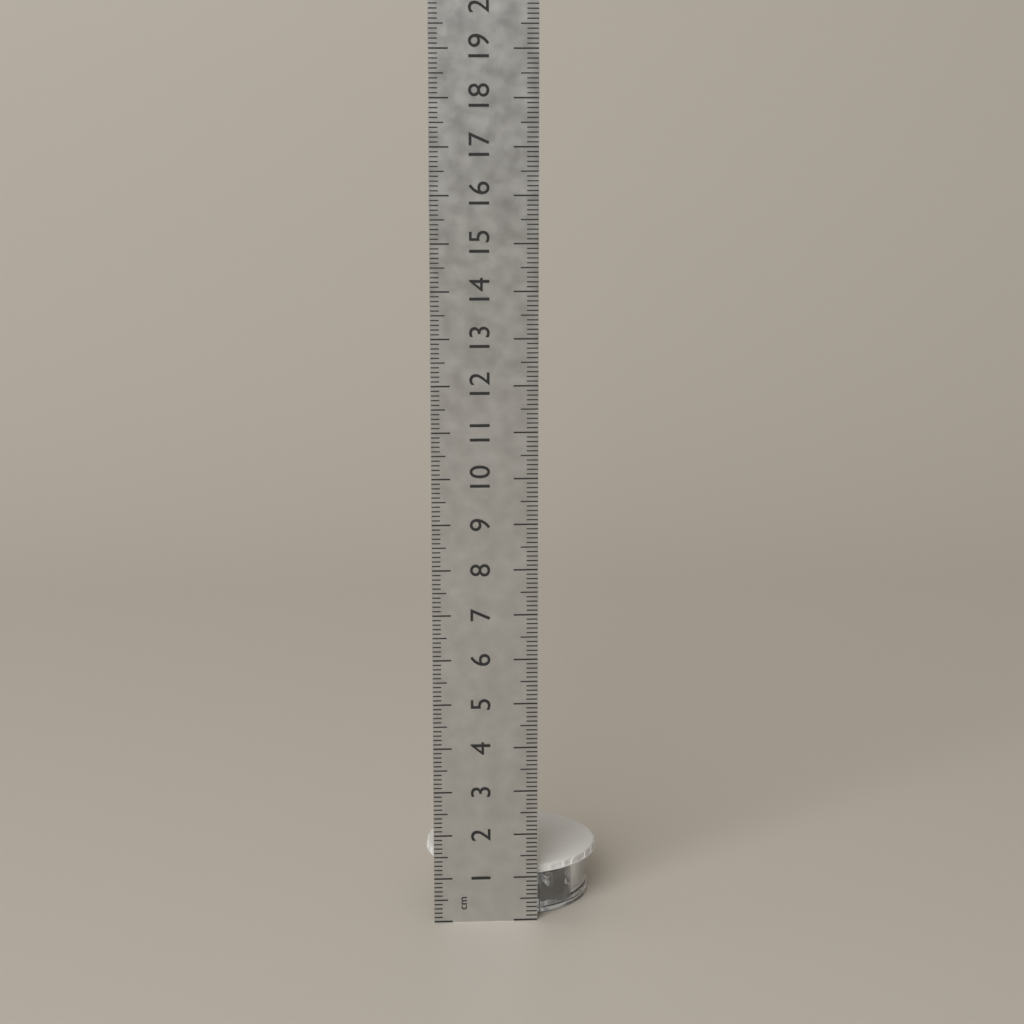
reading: 1.2 cm
